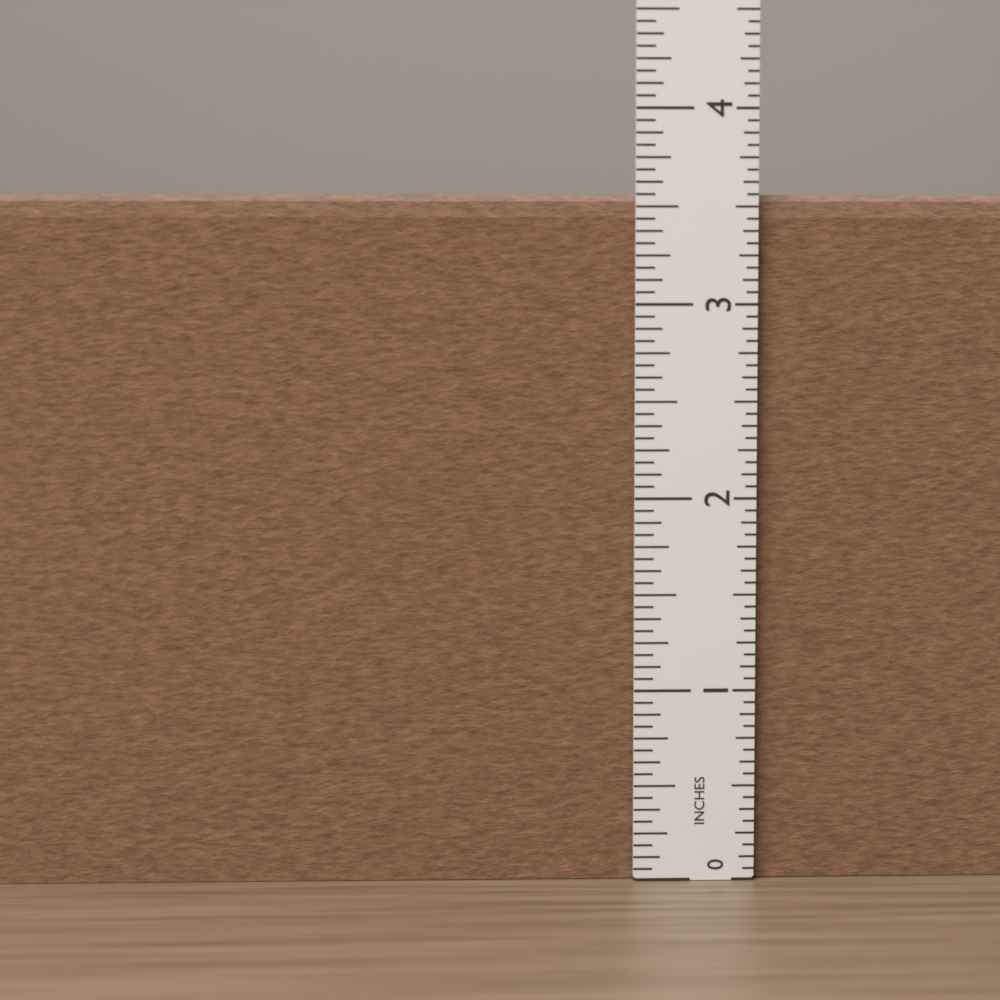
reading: 3.5625 in
